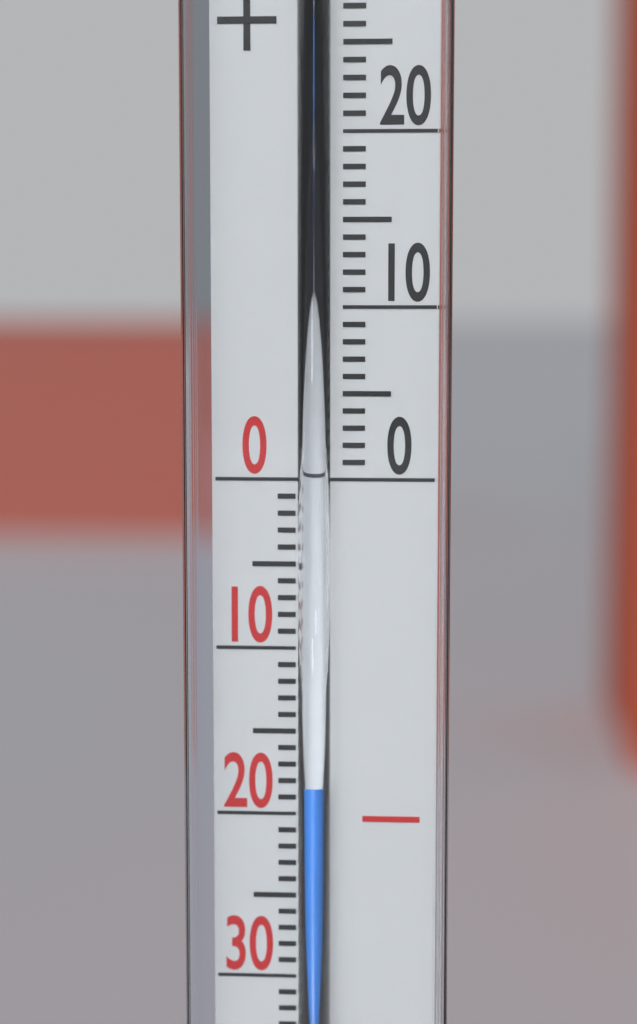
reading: -18 °C
